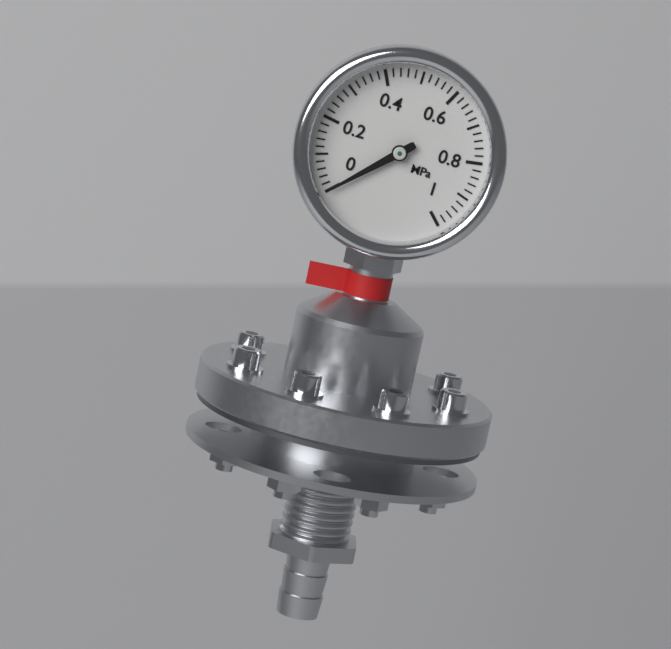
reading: 0.00 MPa
